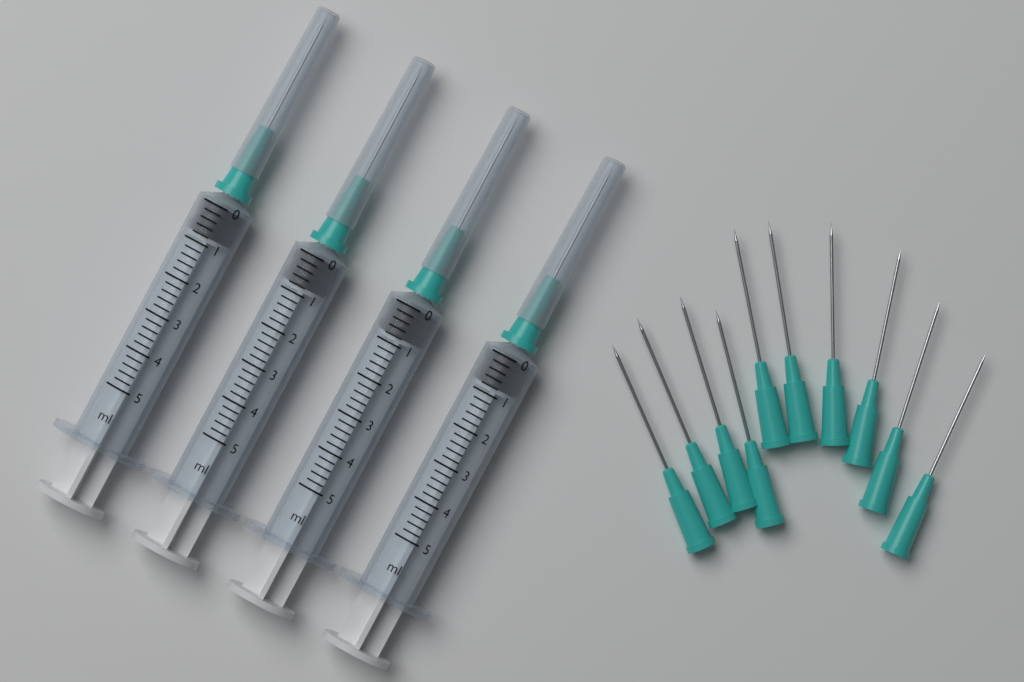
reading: 0.0 ml
